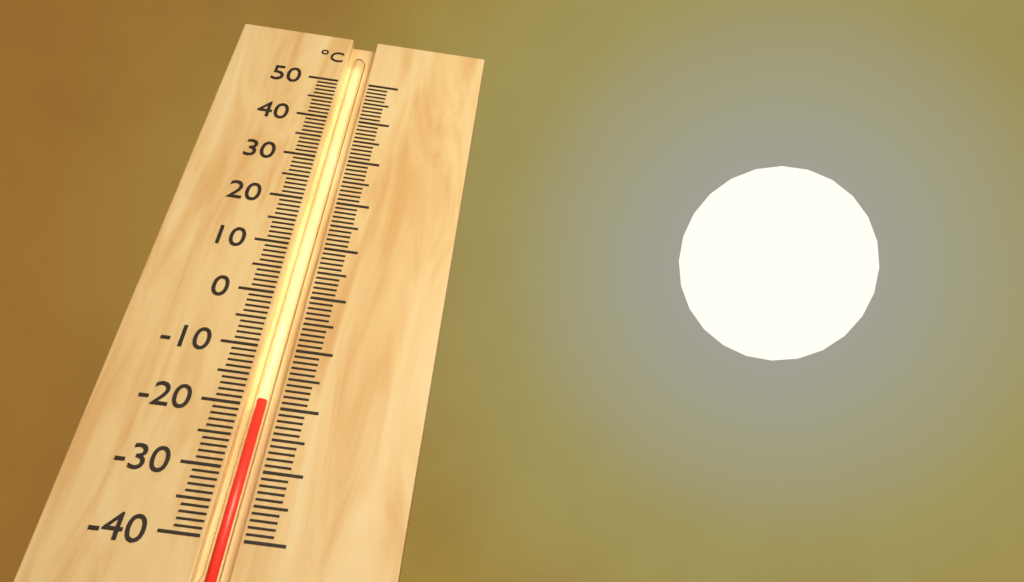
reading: -19 °C
